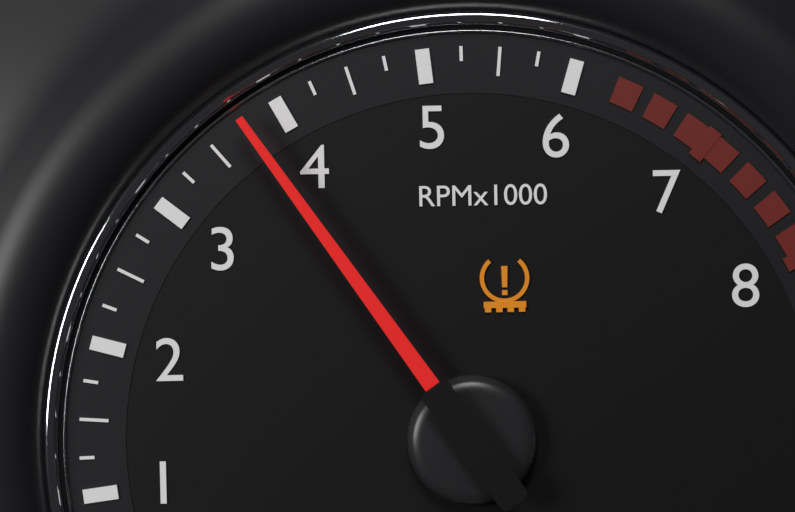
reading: 3.75 RPM x1000
